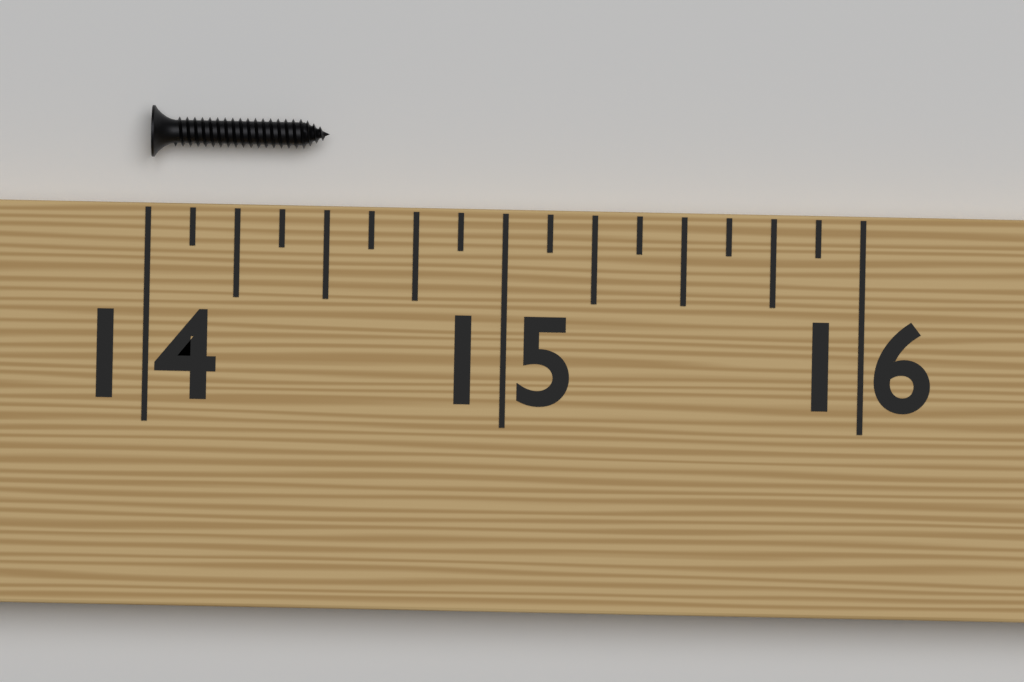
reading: 14.500 (no unit)
